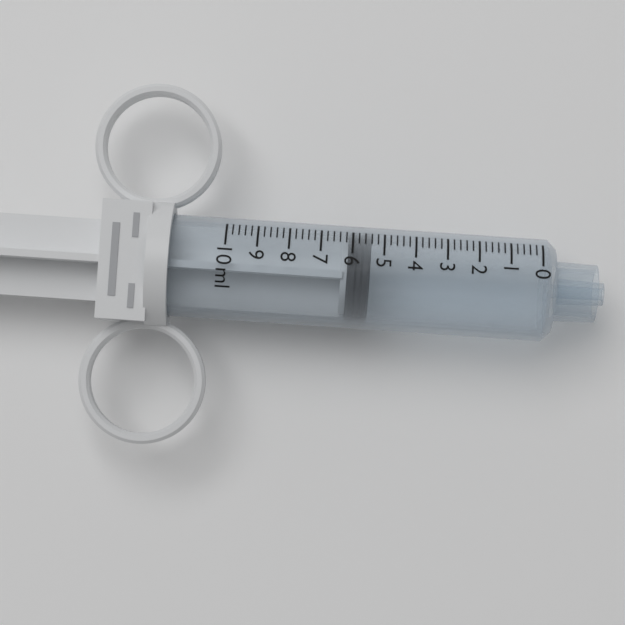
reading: 5.4 ml
